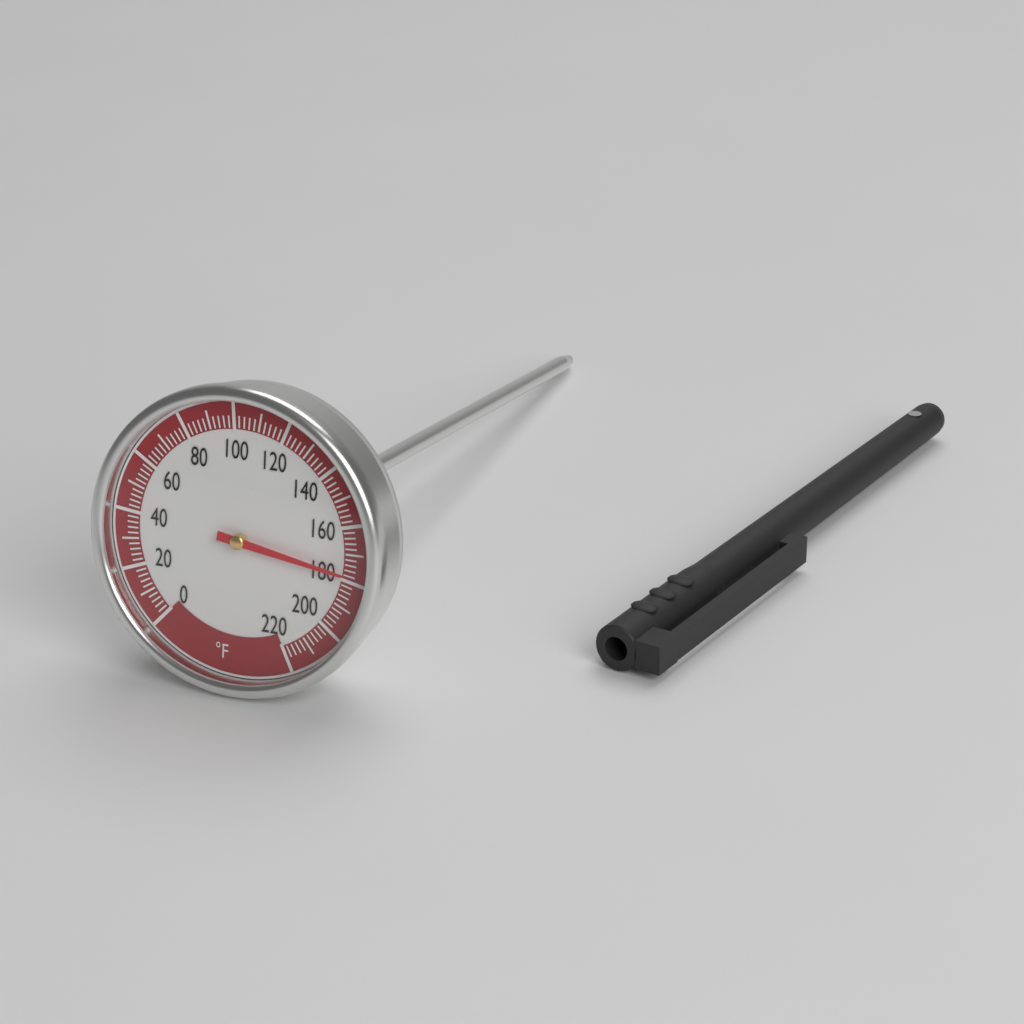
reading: 178 °F
